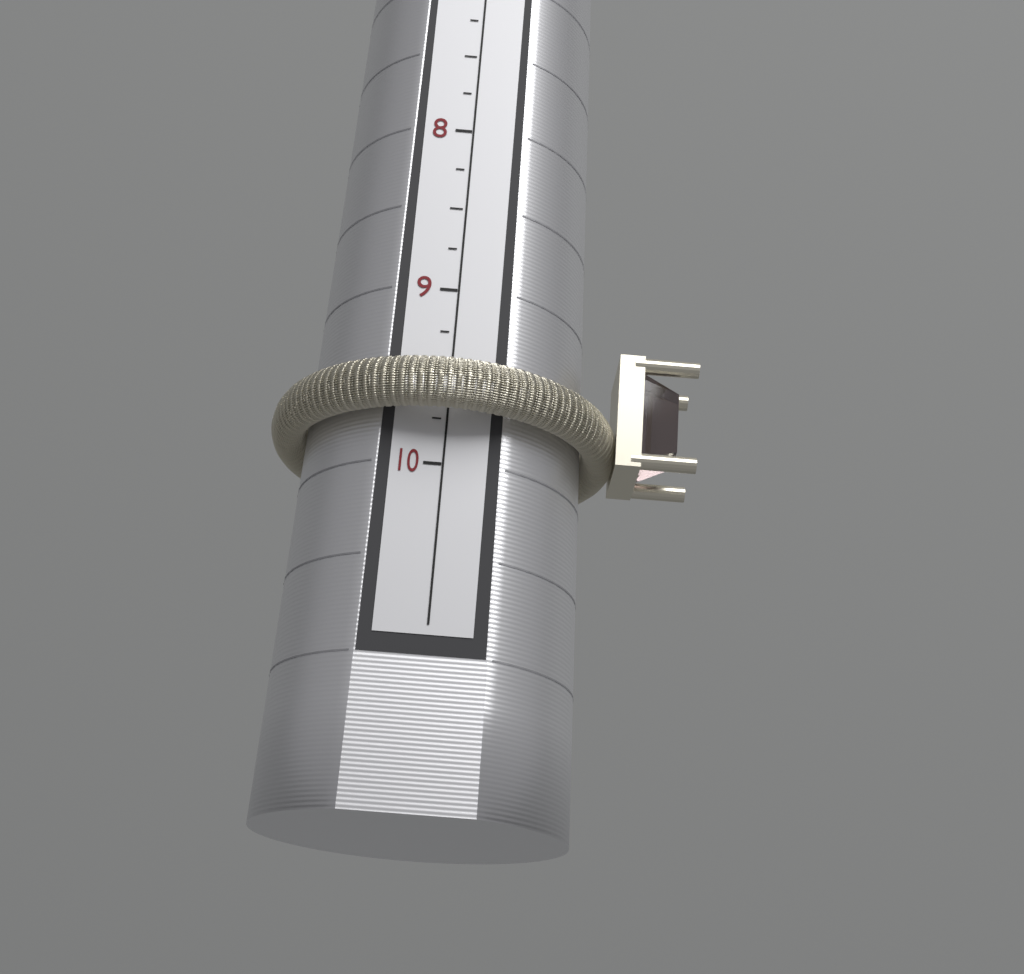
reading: 9.75 (no unit)
